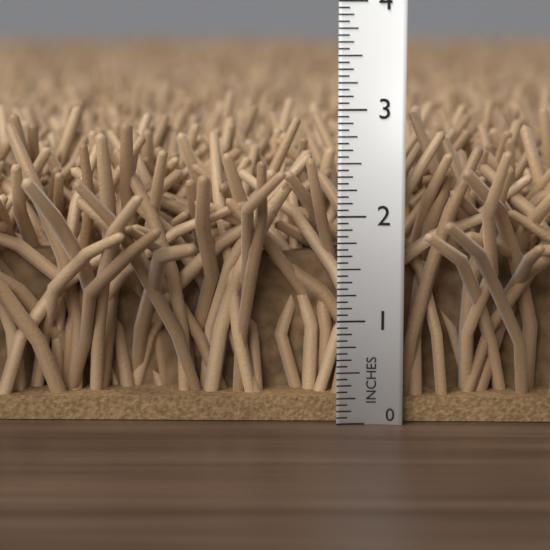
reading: 2.9375 in
